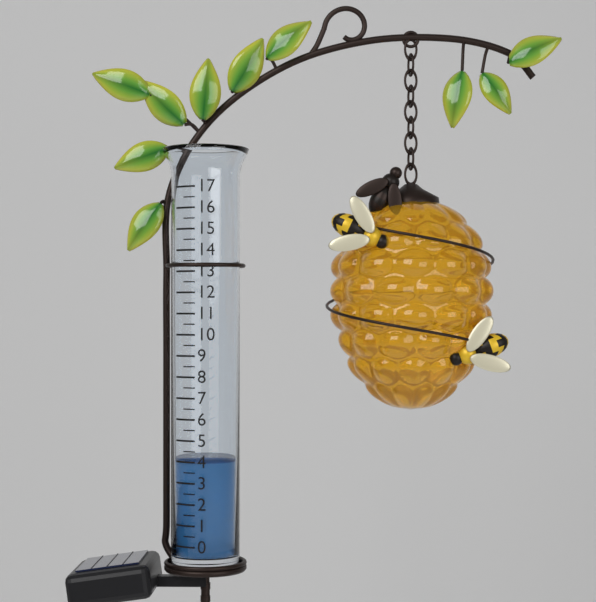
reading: 4.0 (no unit)
